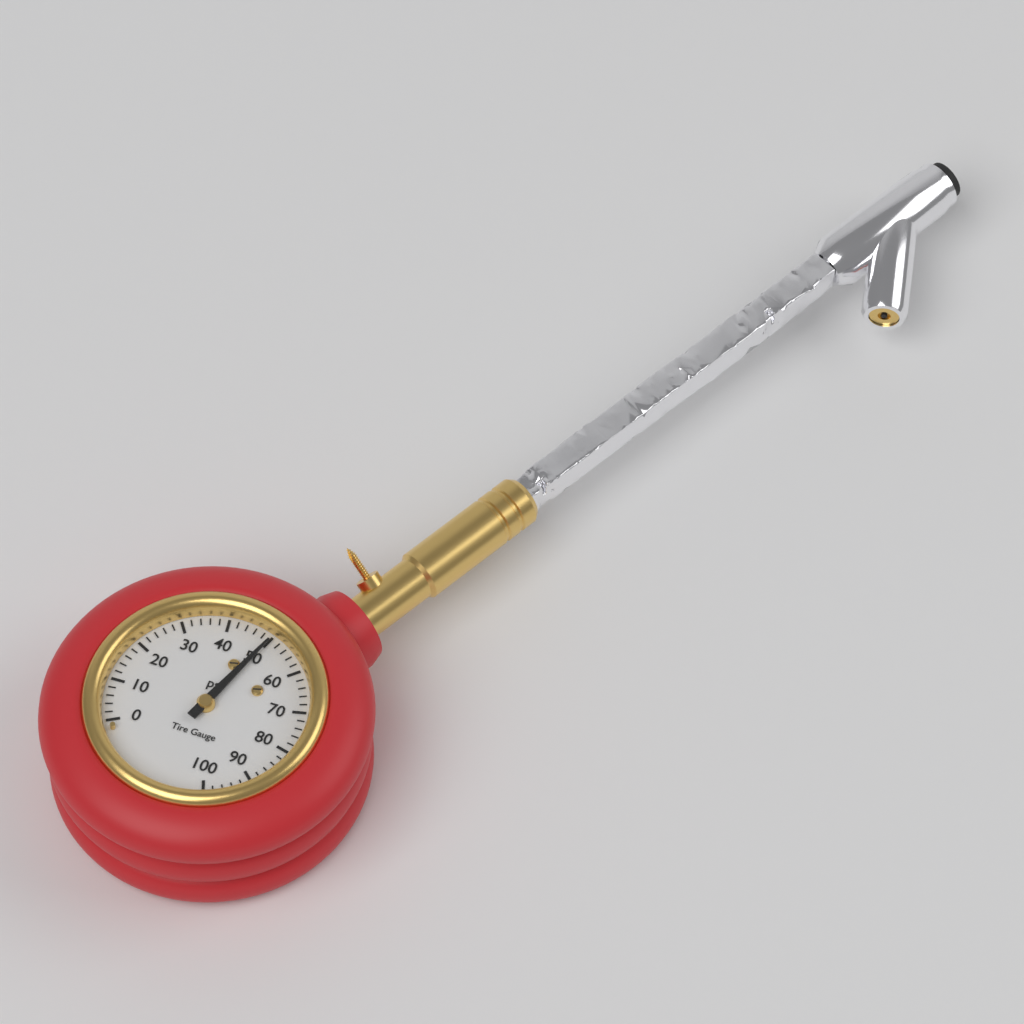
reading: 50 psi
